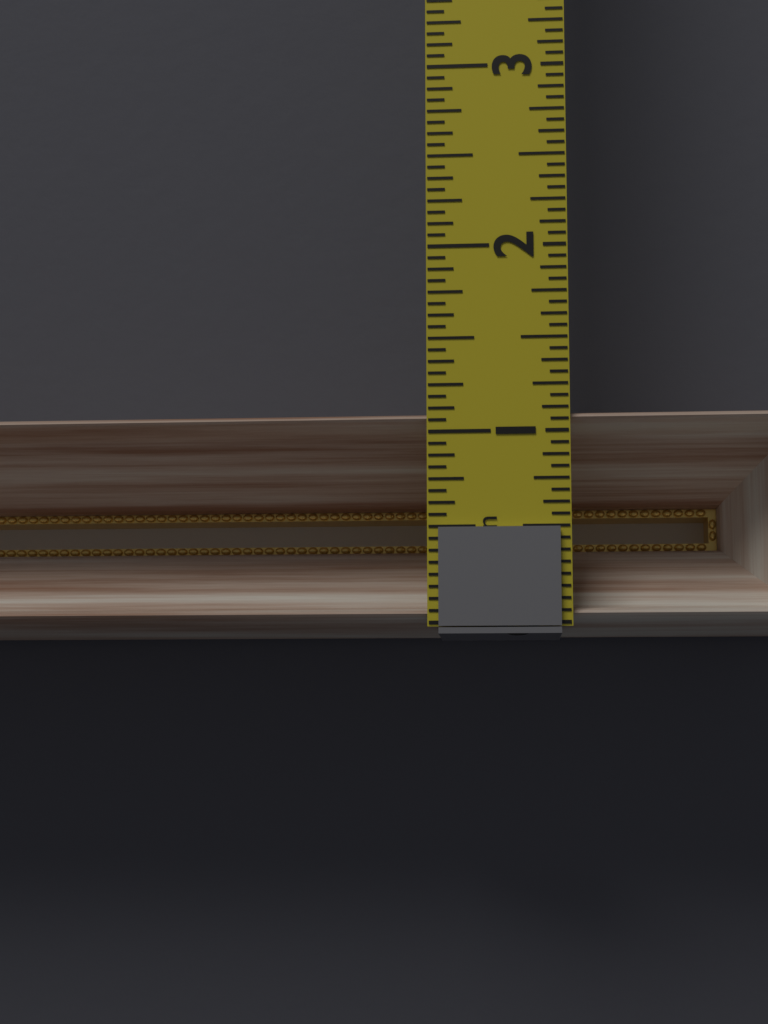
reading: 1.1250 in
